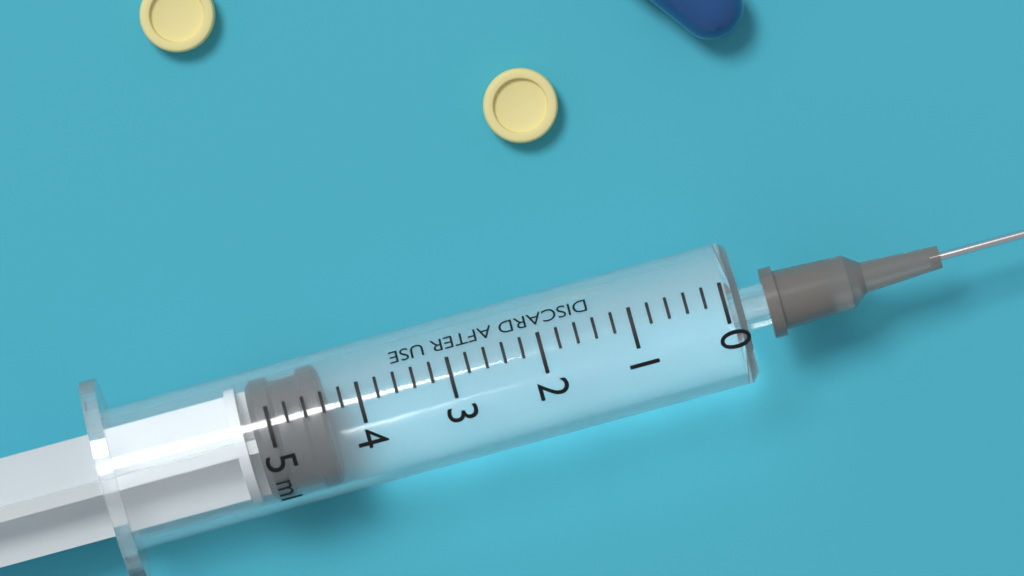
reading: 4.4 ml
